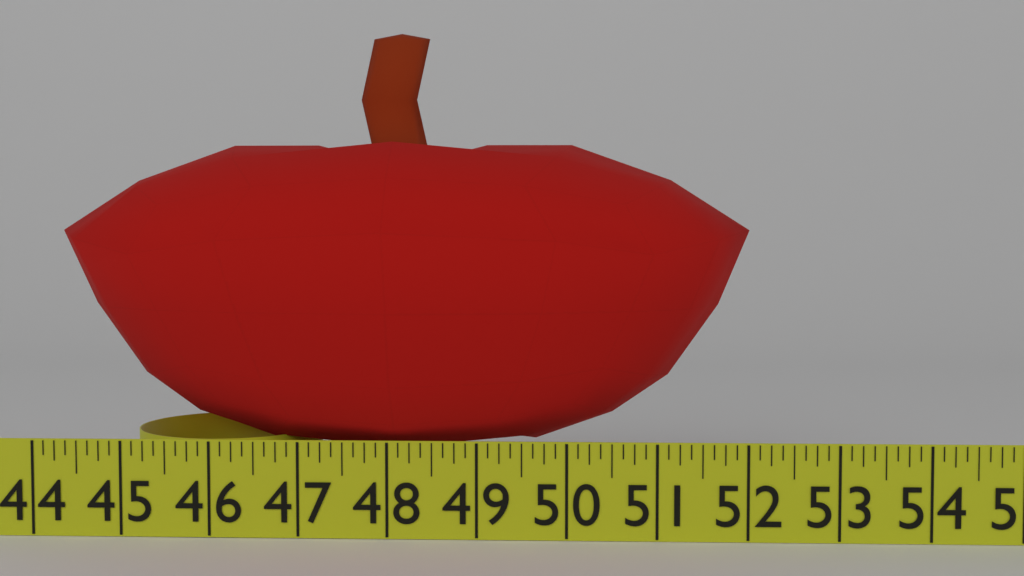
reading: 52.125 in
